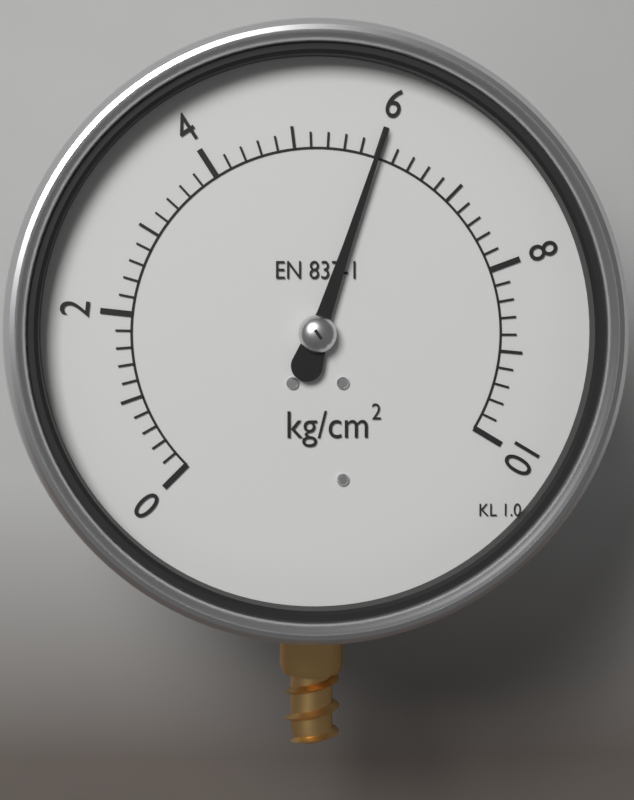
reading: 6.0 kg/cm²
